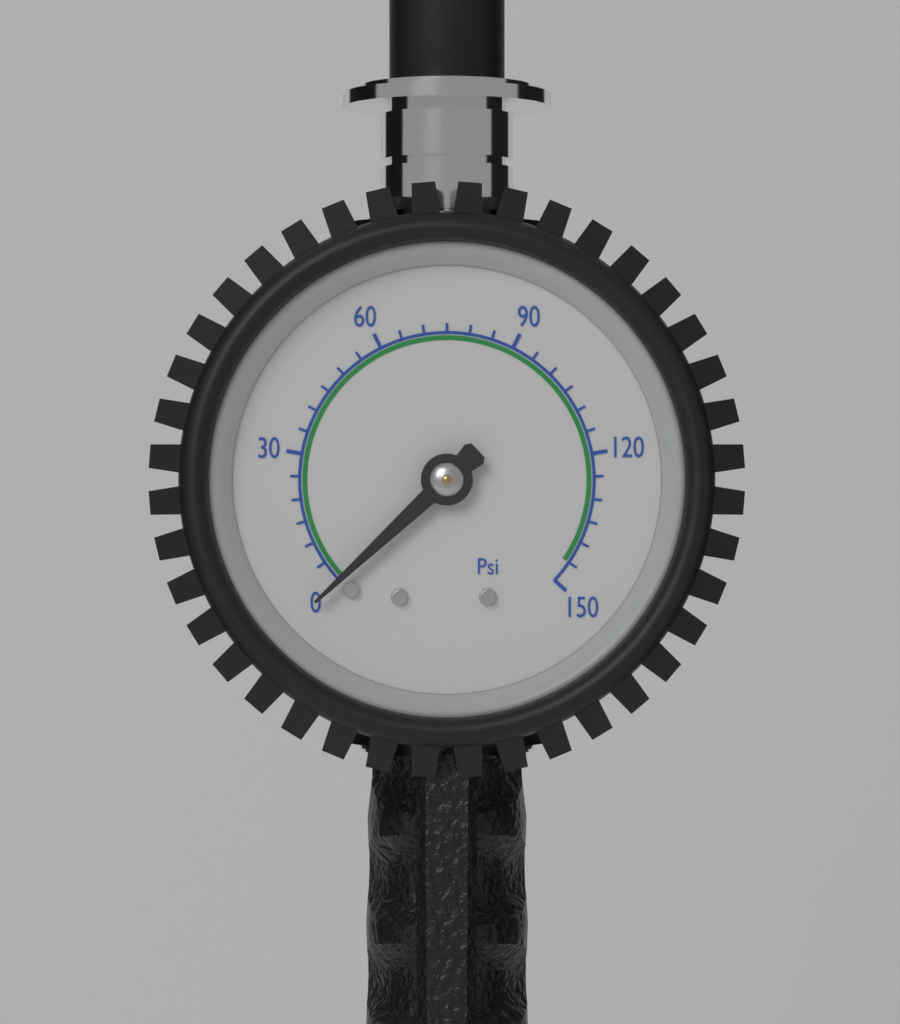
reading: 0 psi
